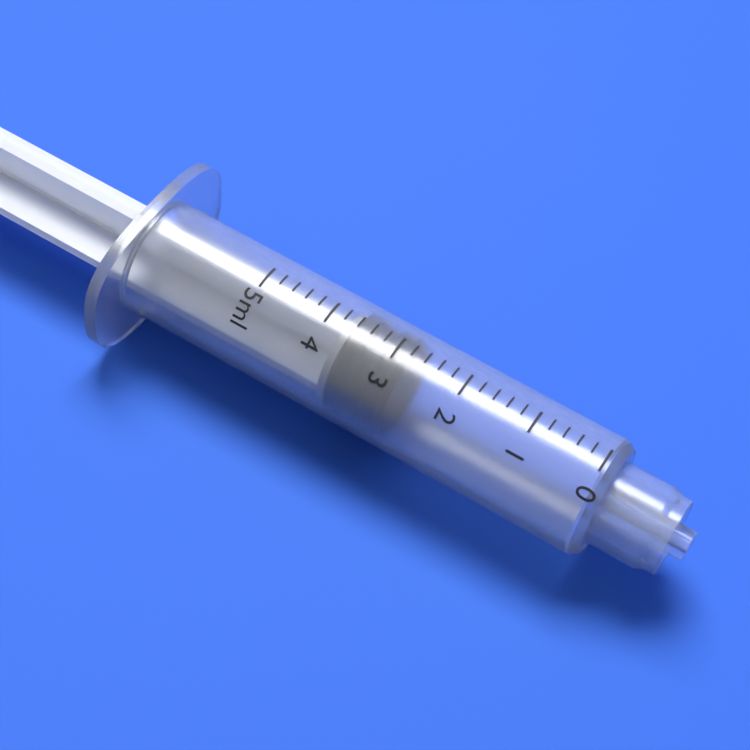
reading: 2.8 ml
